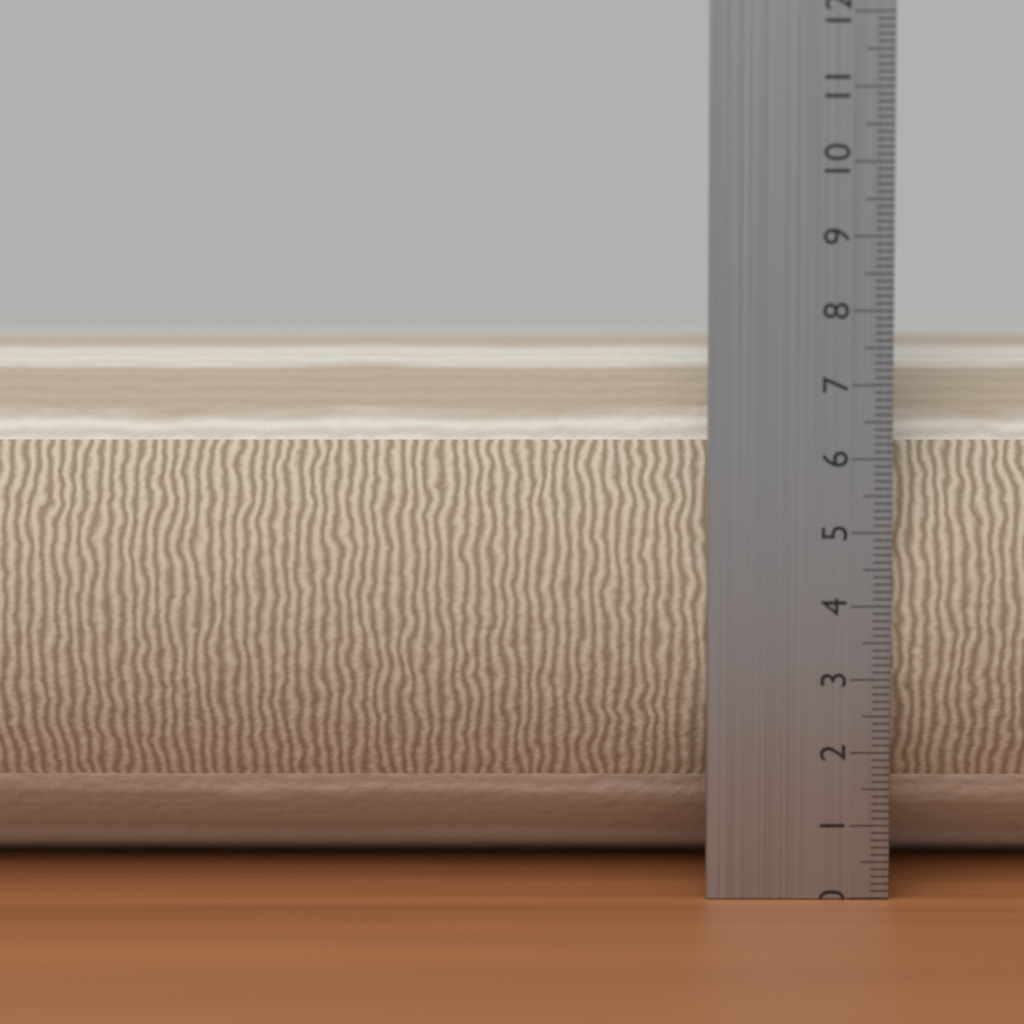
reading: 7.8 cm
